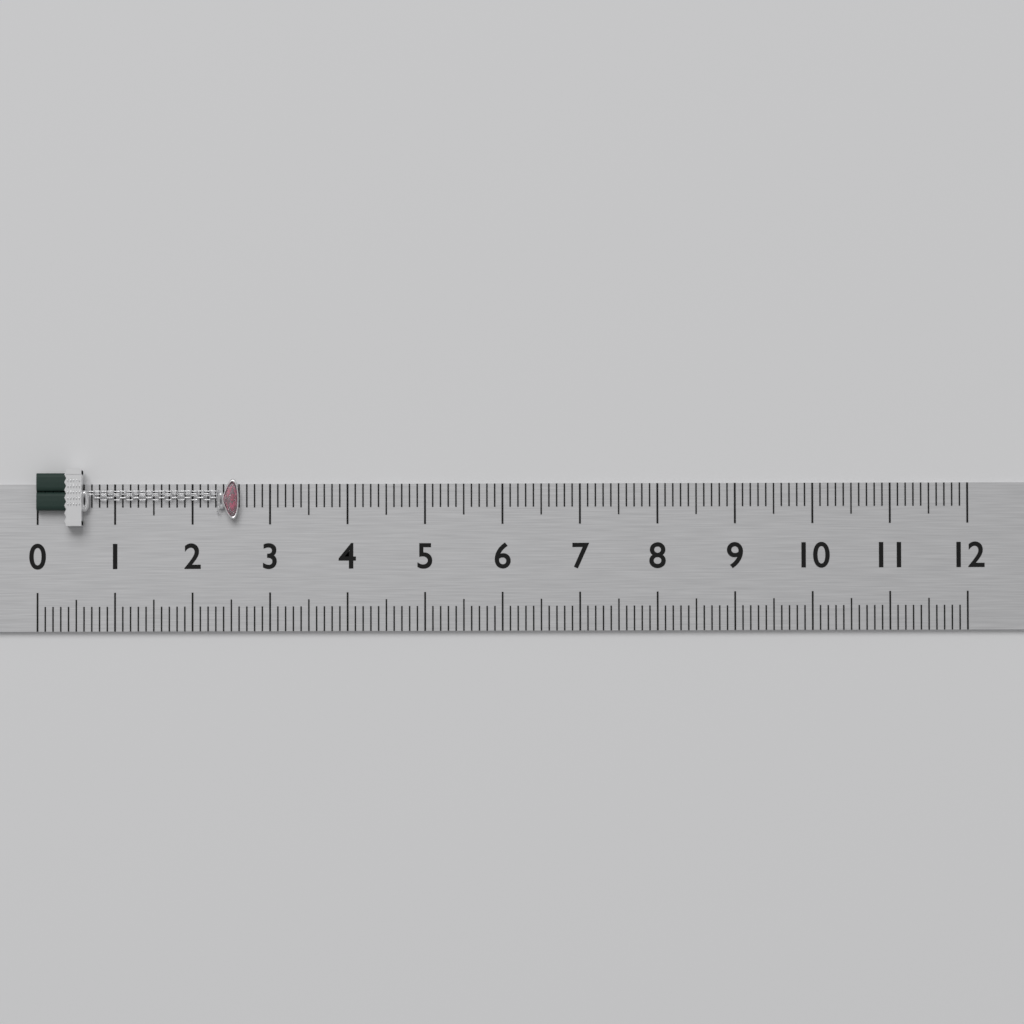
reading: 2.6 (no unit)
